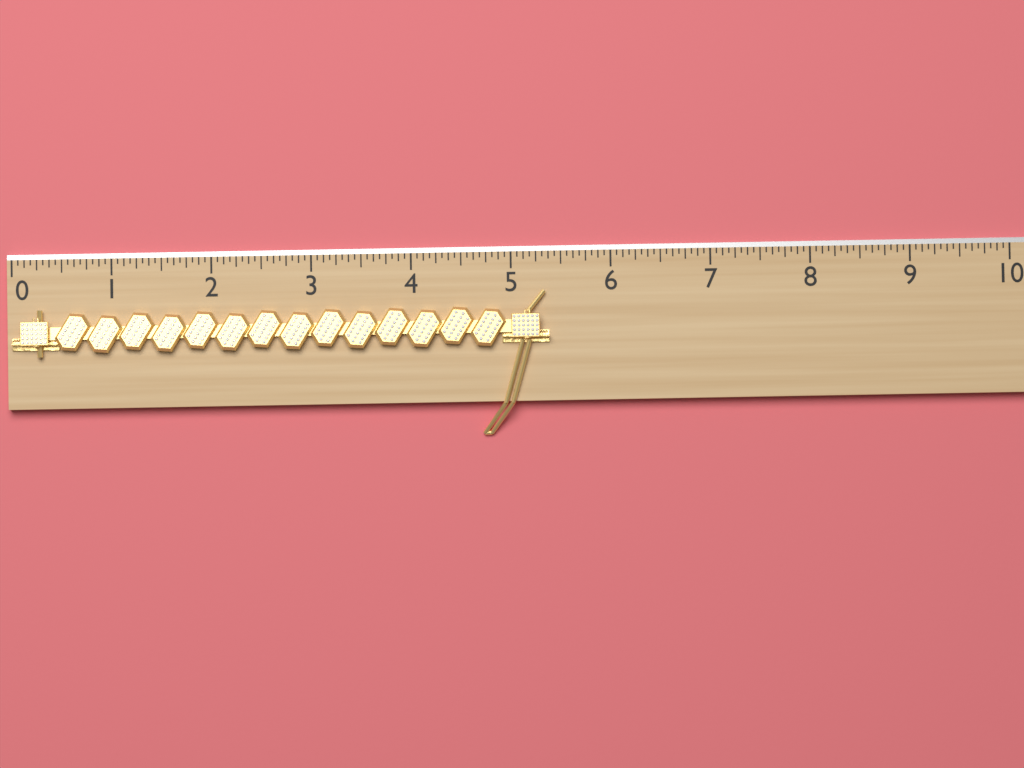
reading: 5.3750 (no unit)
